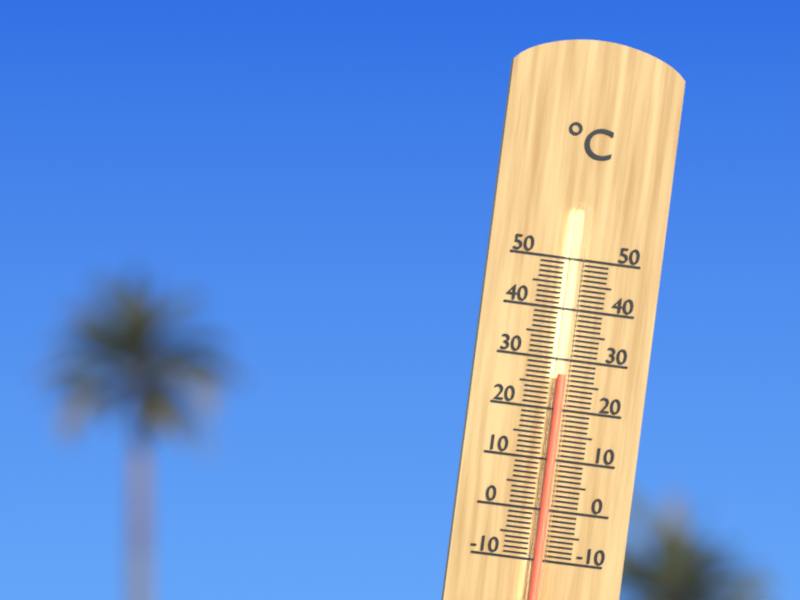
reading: 27 °C
